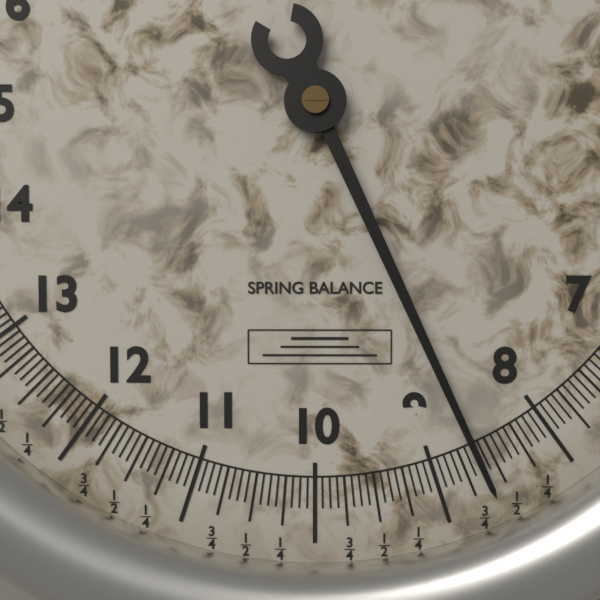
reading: 8.6250 (no unit)
